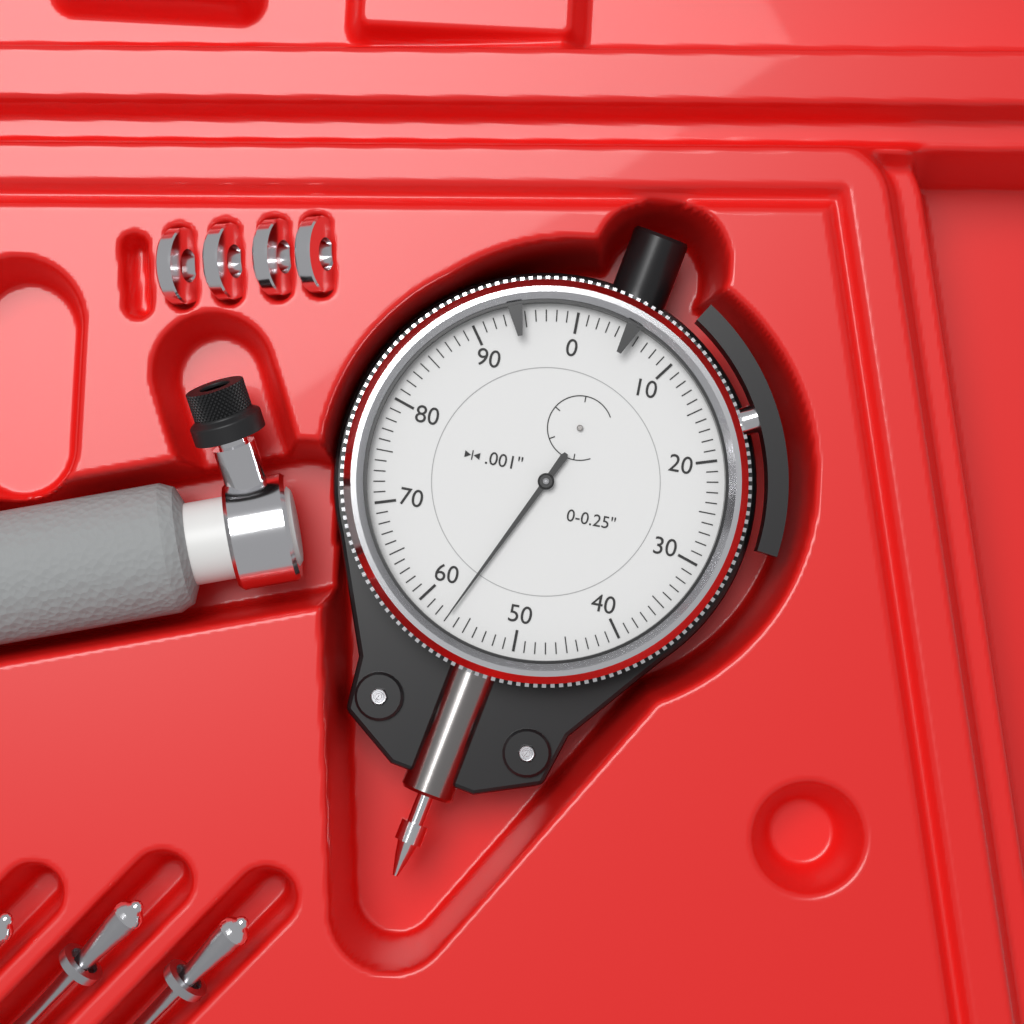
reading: 0.057 in
